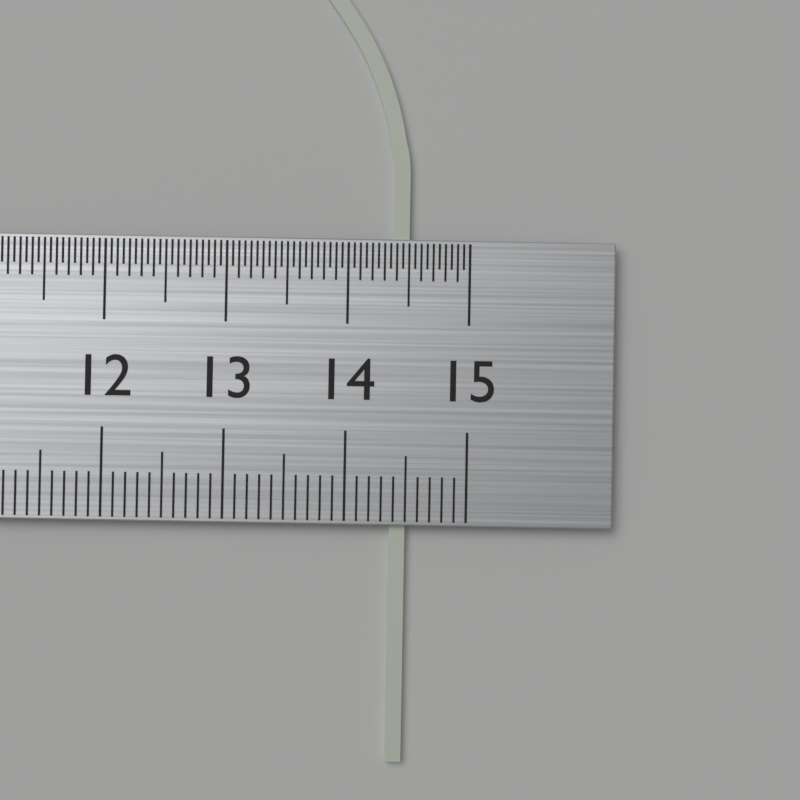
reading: 14.5 cm
